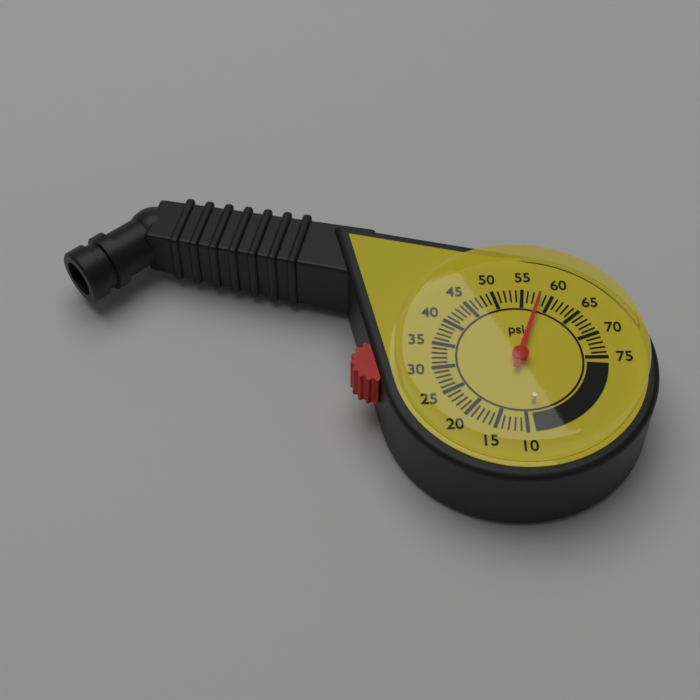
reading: 58 psi
